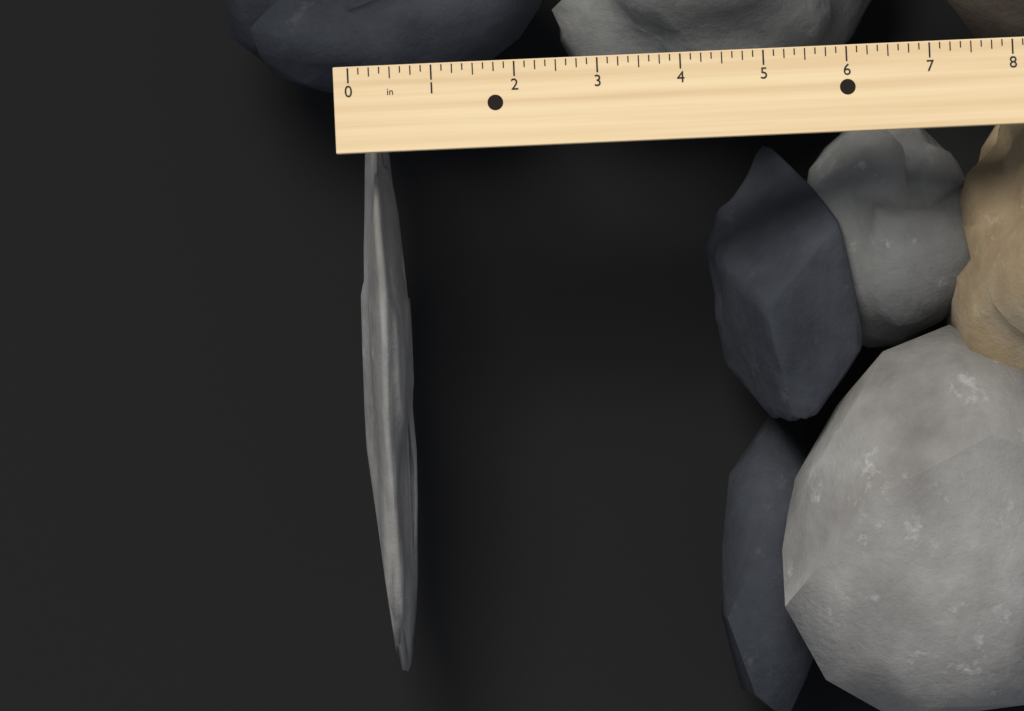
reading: 0.625 in
